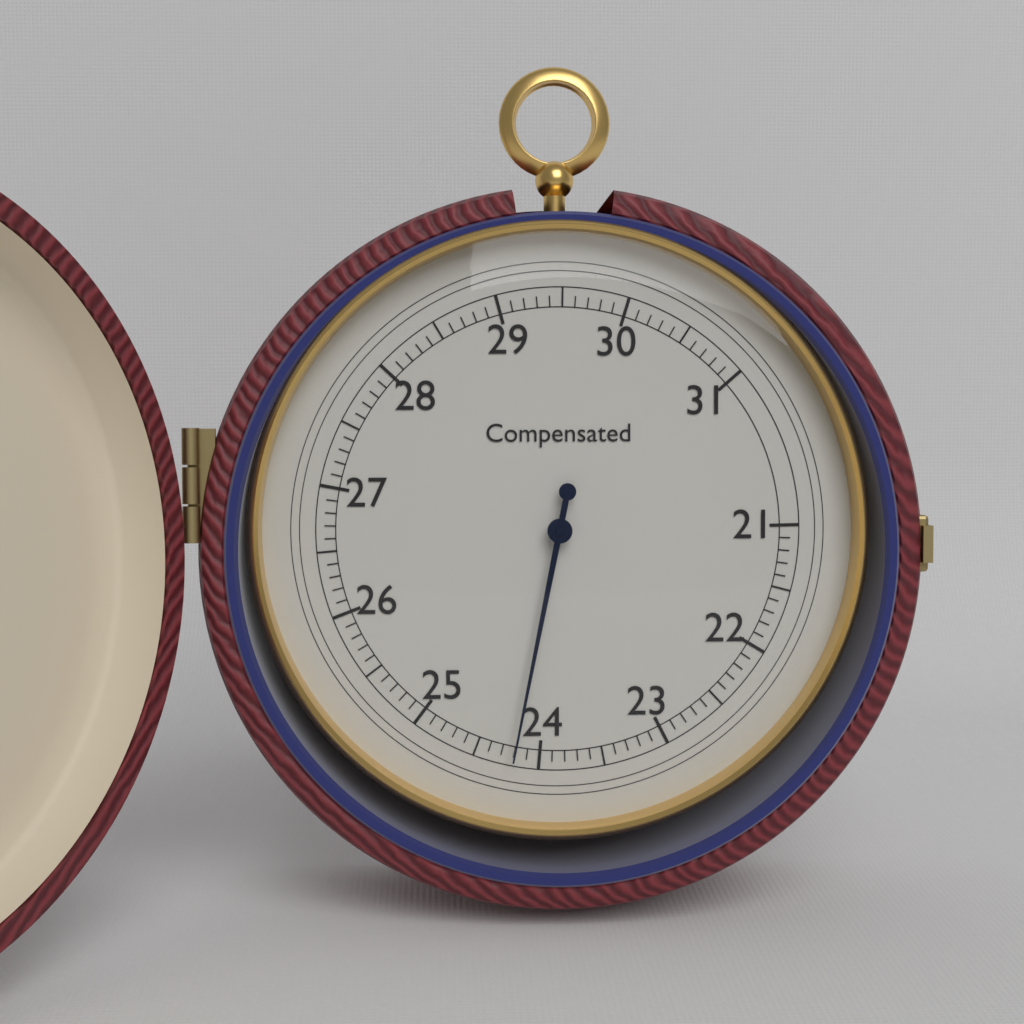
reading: 24.2 (no unit)
